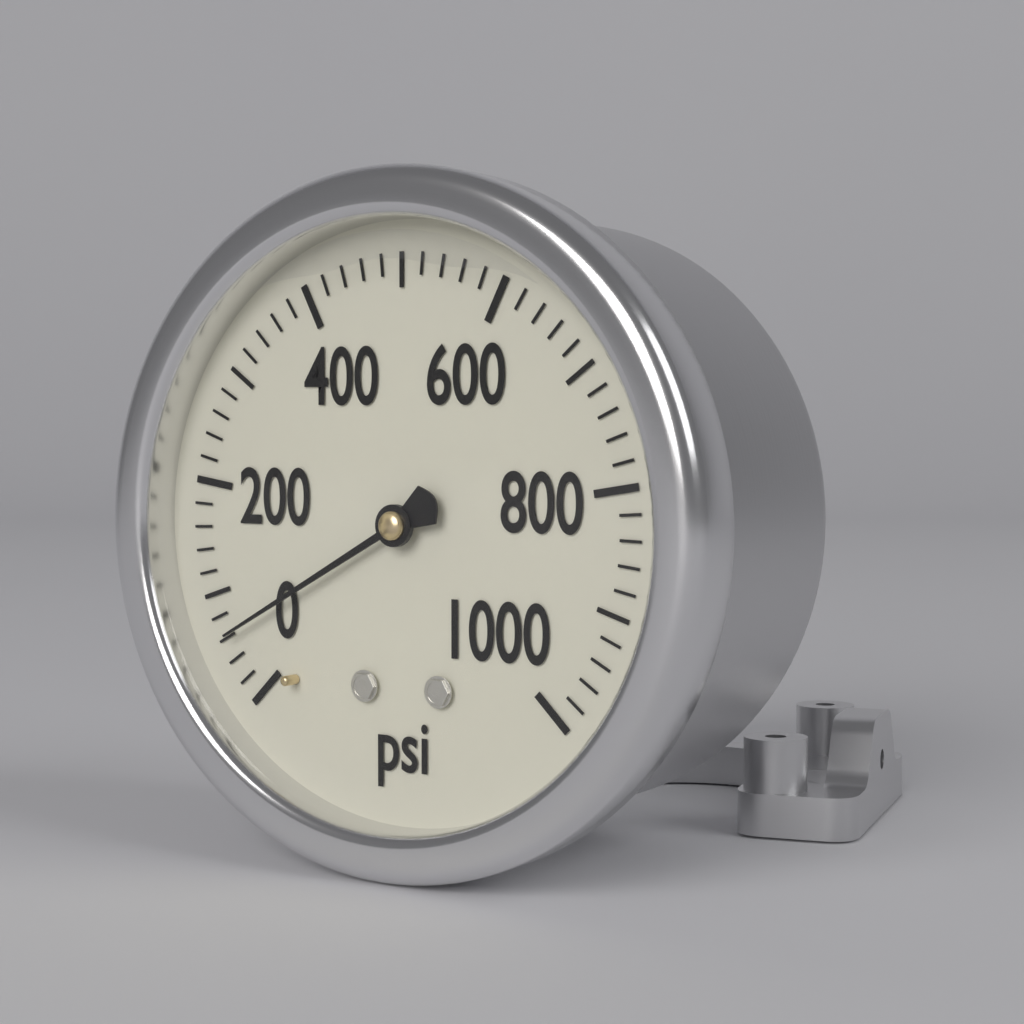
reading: 60 psi
